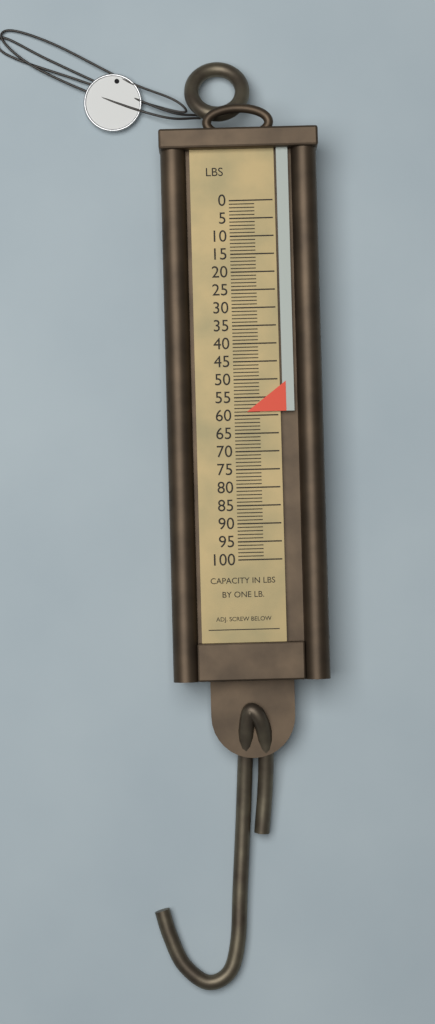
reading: 59 lb
